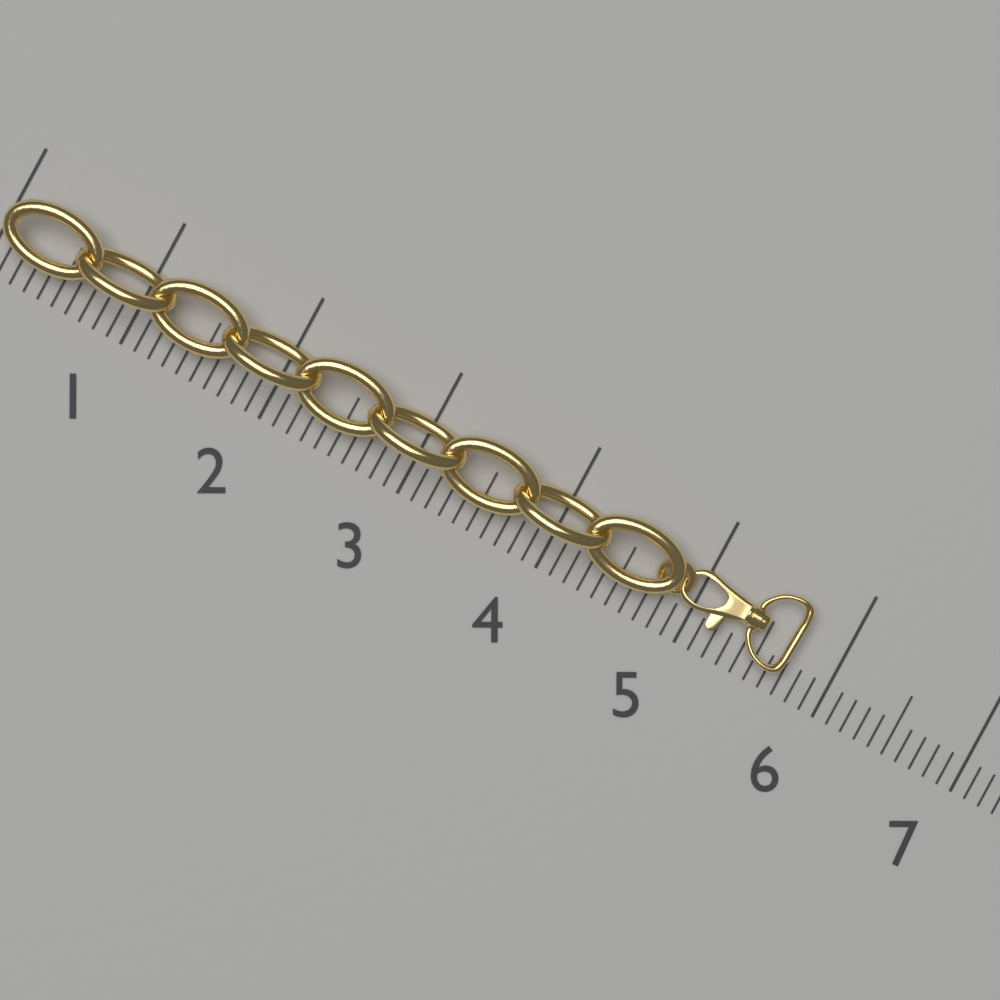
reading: 5.7 (no unit)
